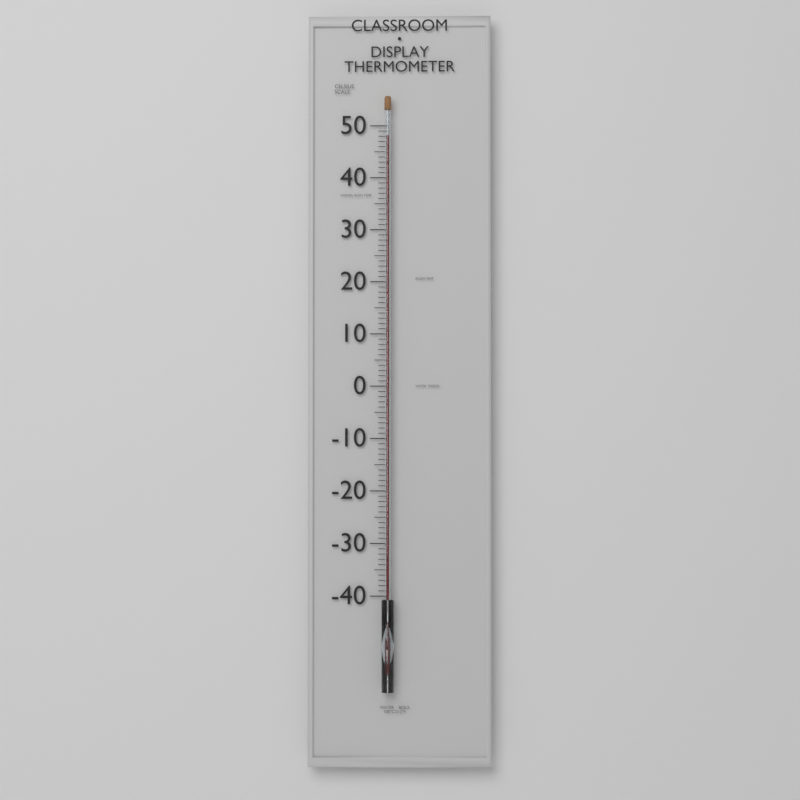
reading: 48 °C
